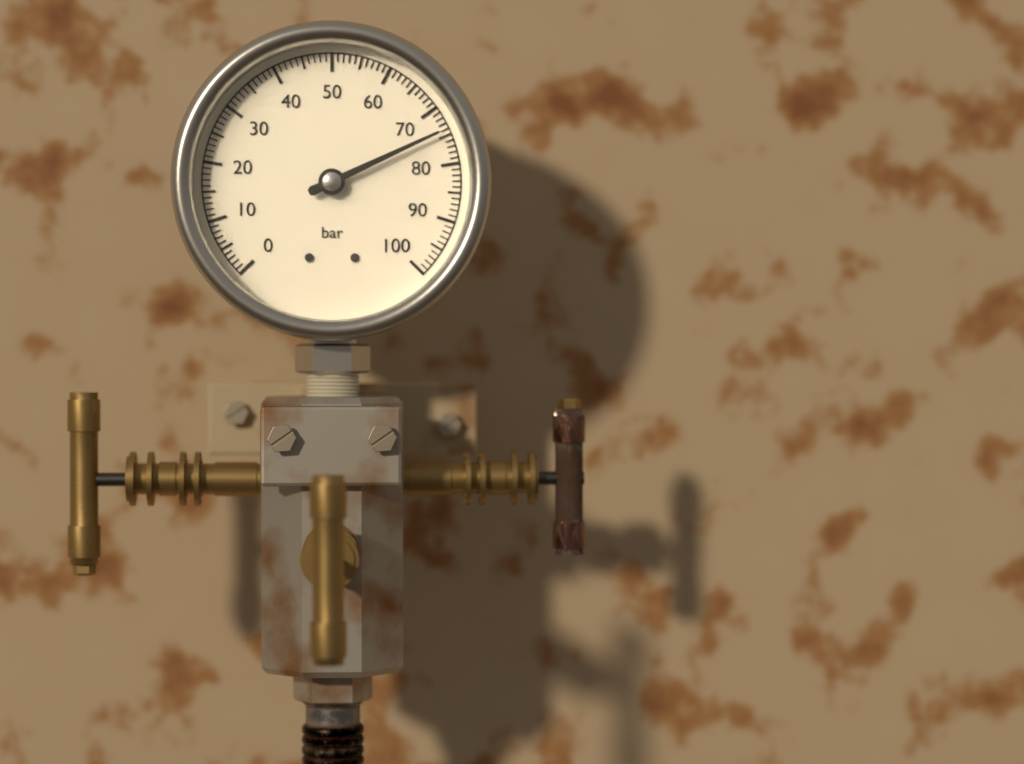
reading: 74 bar
